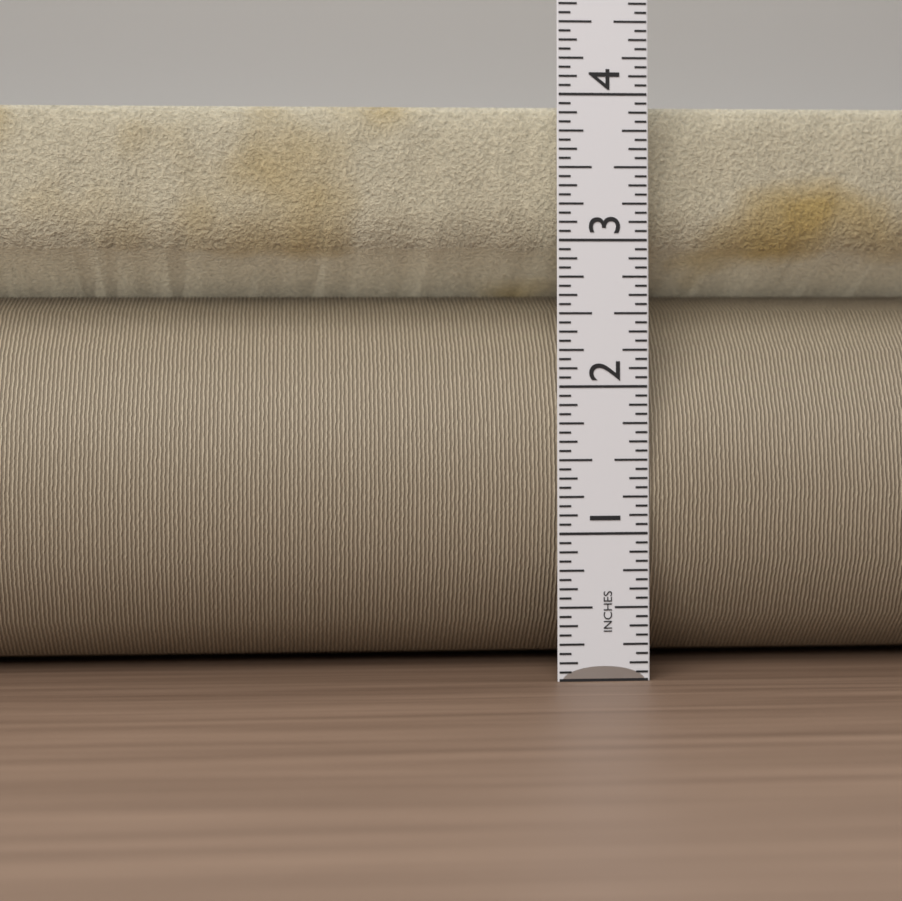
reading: 3.9375 in
